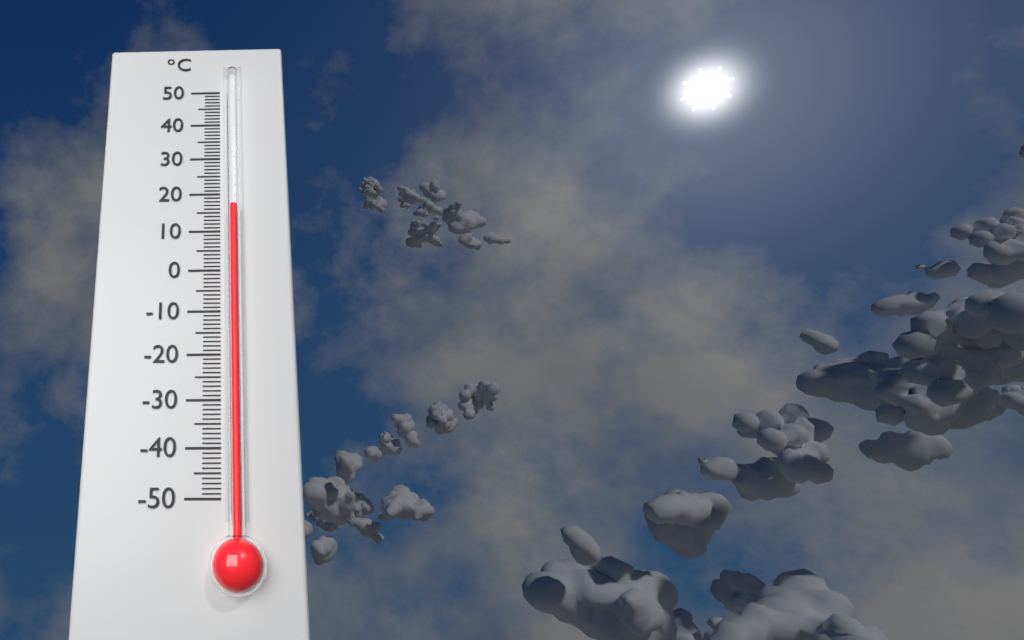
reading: 16 °C
